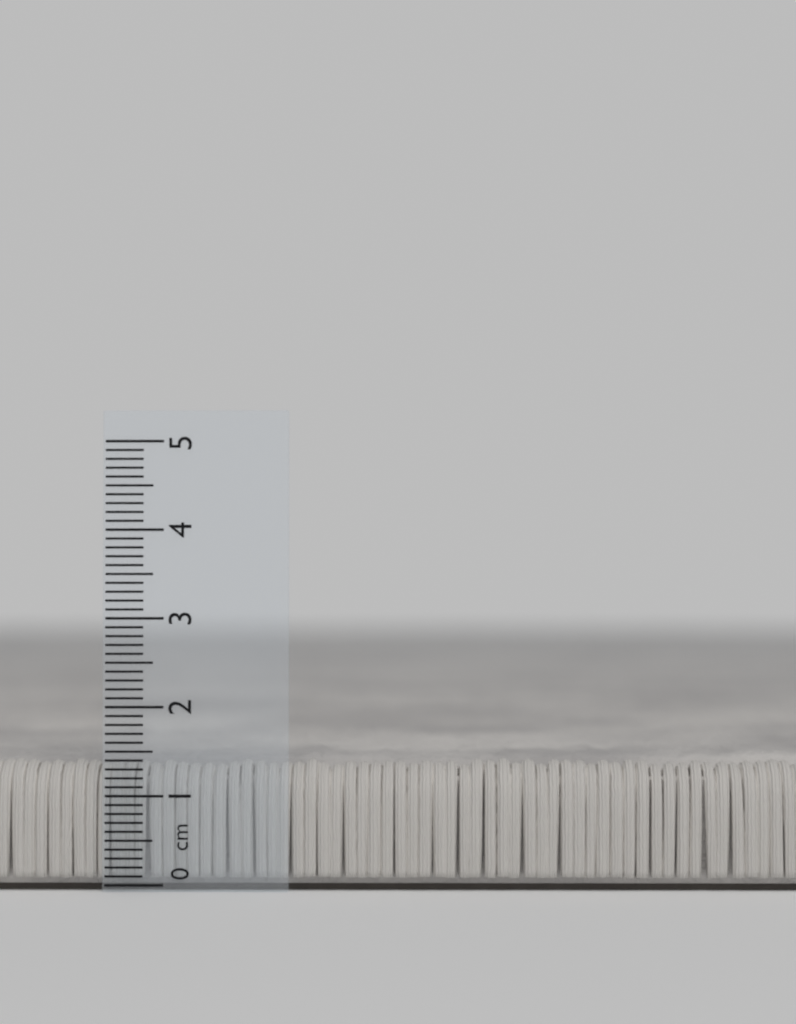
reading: 1.5 cm
